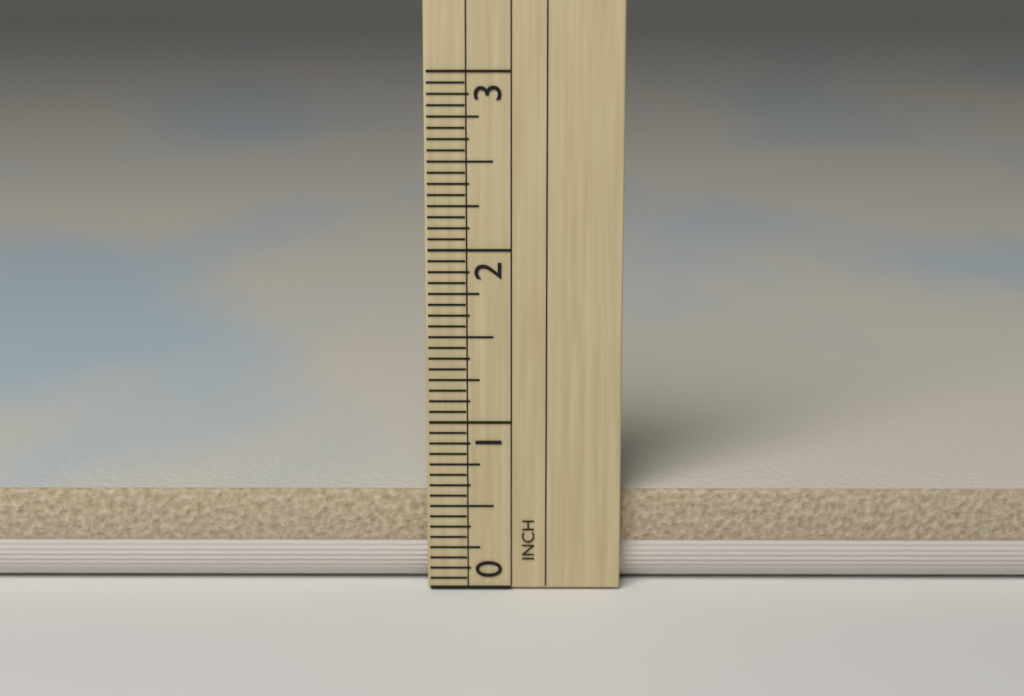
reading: 0.5625 in
